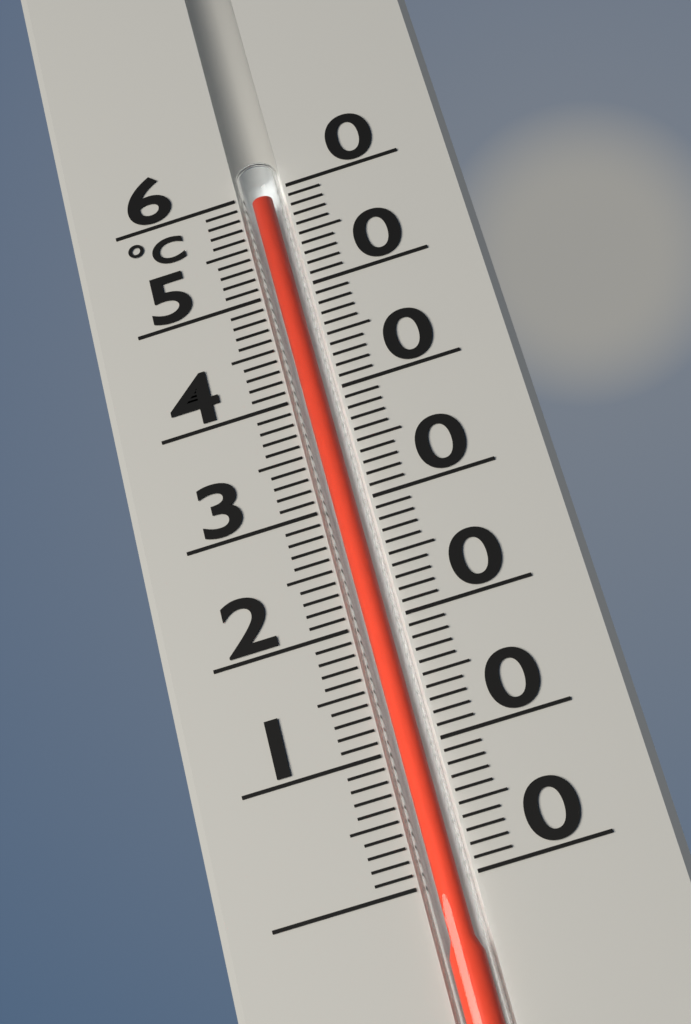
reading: 59 °C
